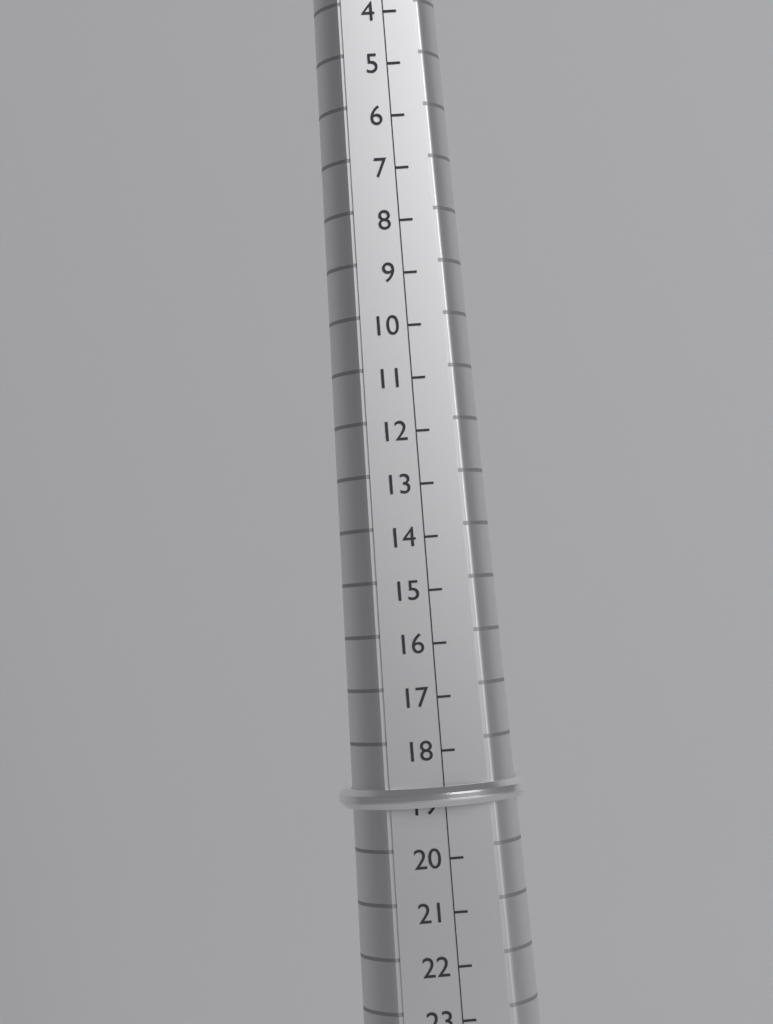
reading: 19 (no unit)
